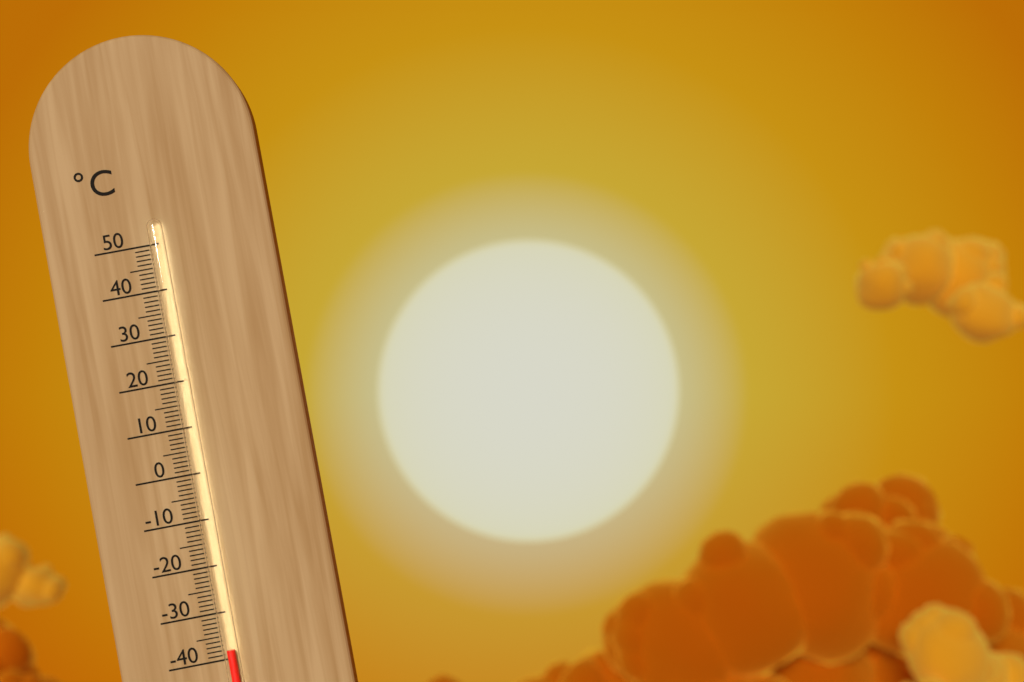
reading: -38 °C
